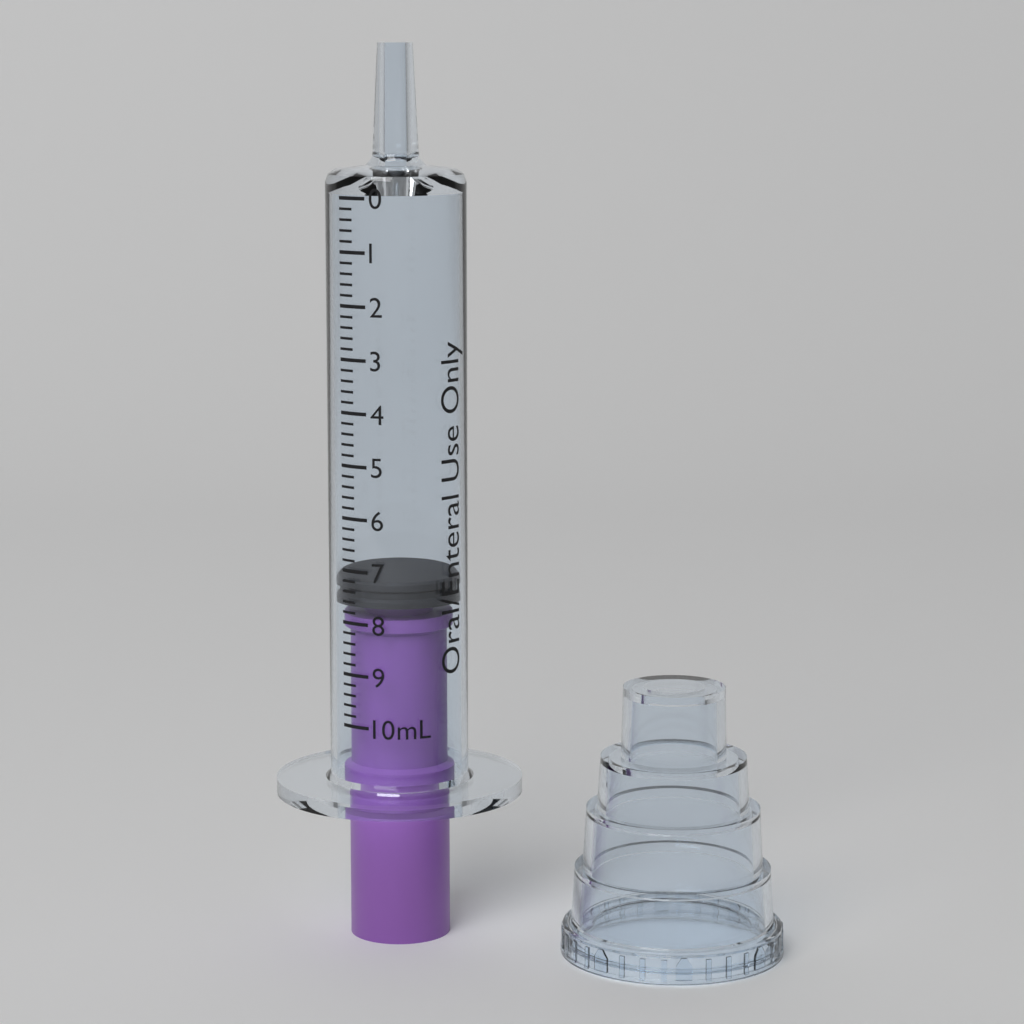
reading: 7.2 mL
